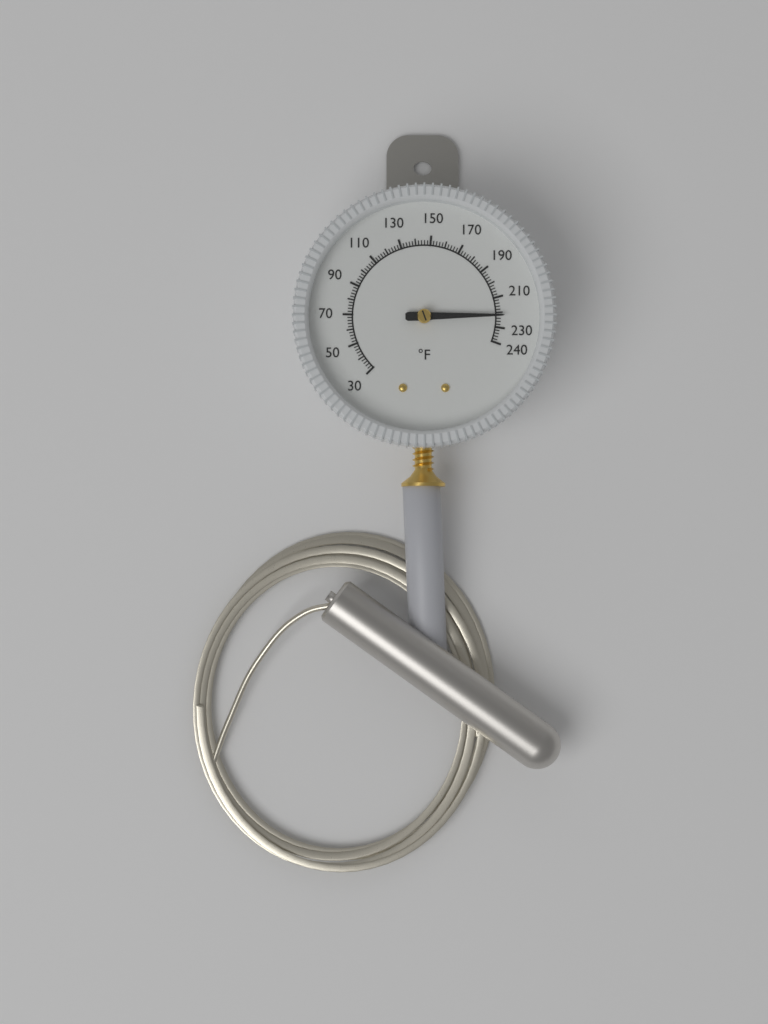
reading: 222 °F
